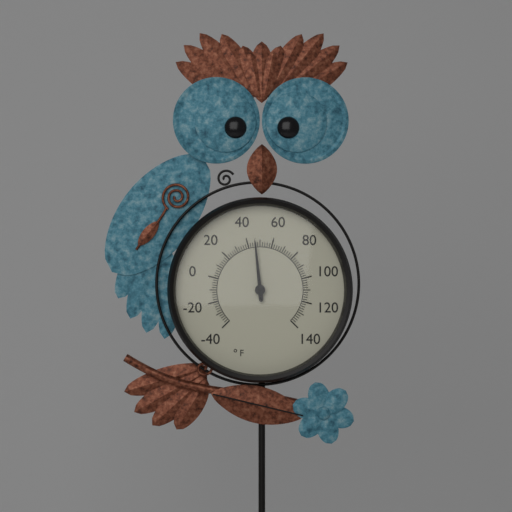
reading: 46 °F
